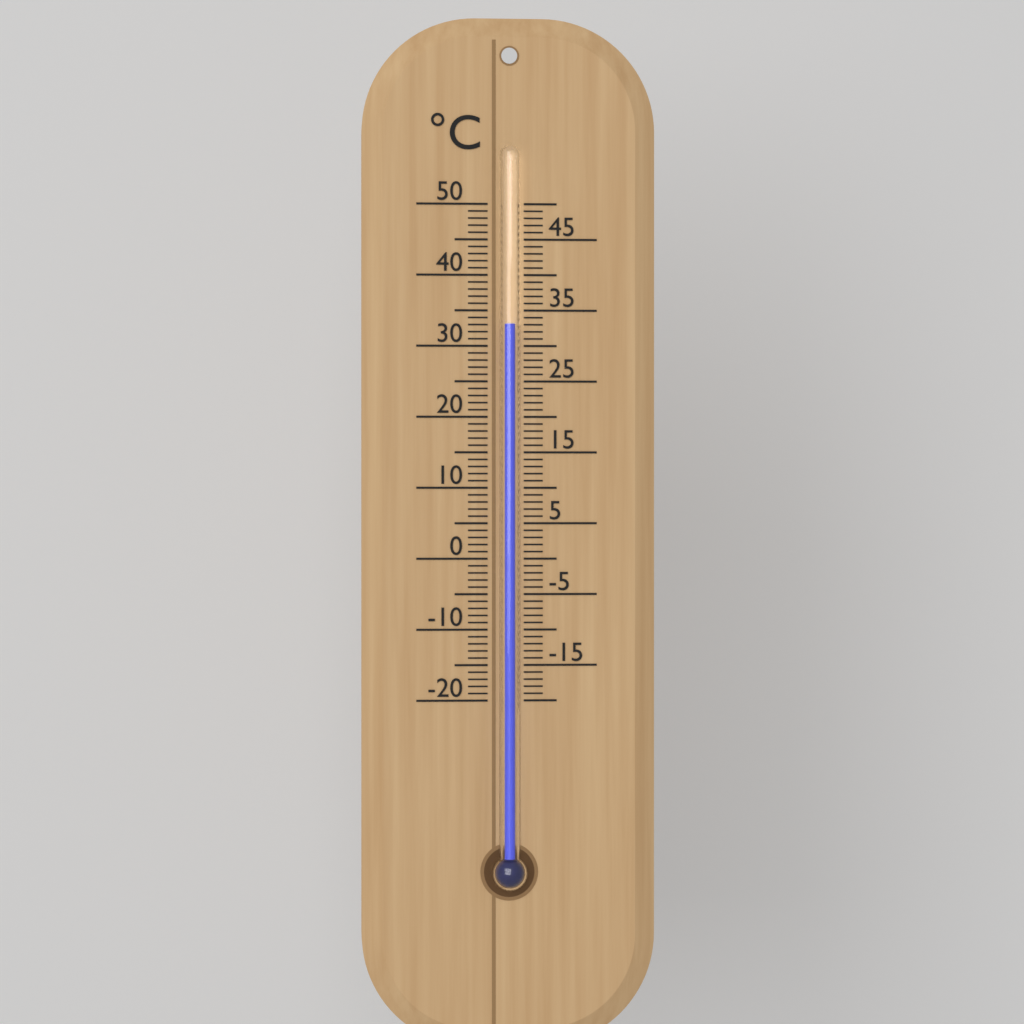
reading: 33 °C
